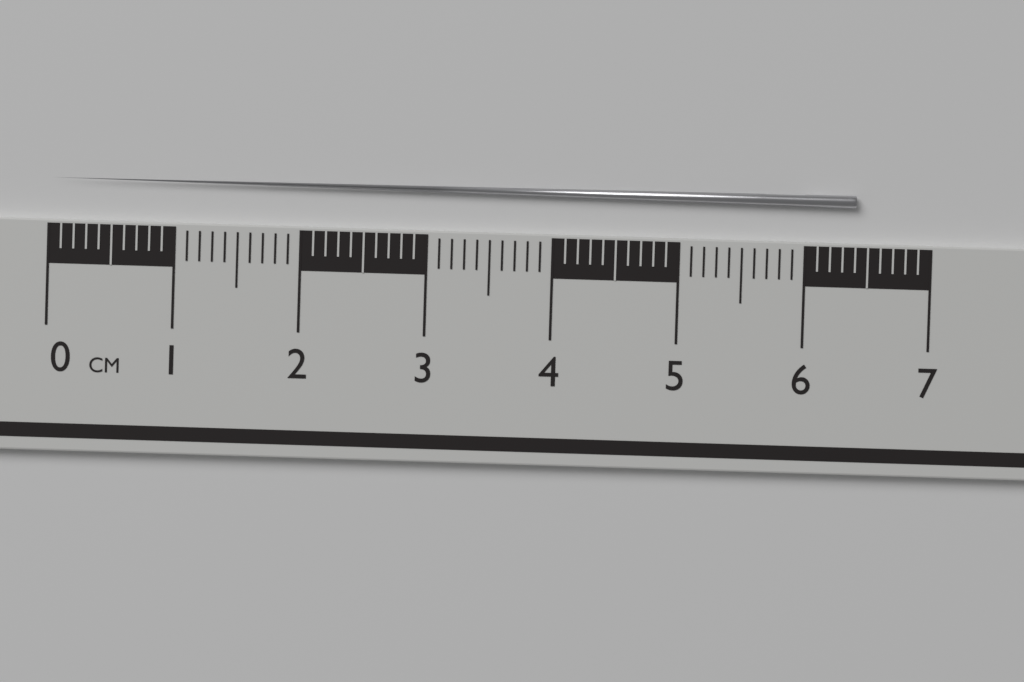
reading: 6.4 cm
